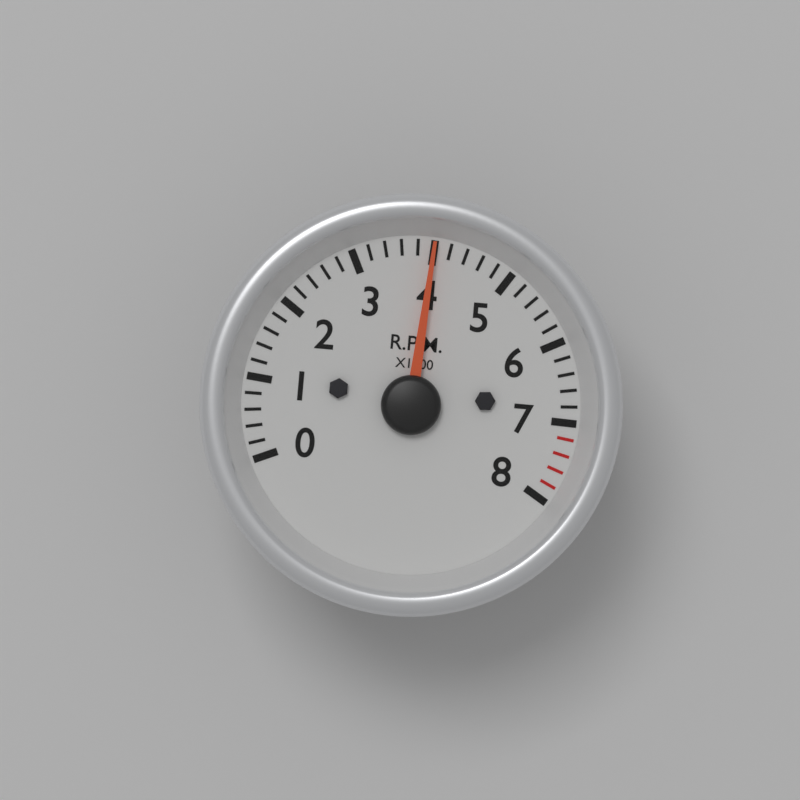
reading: 4000 RPM
